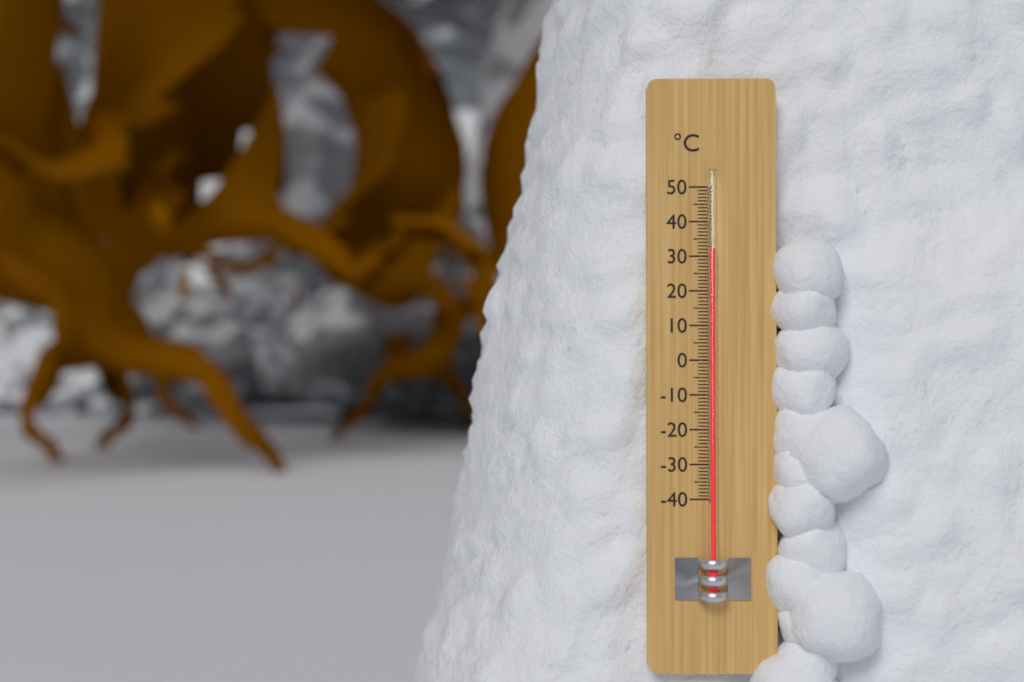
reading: 32 °C
